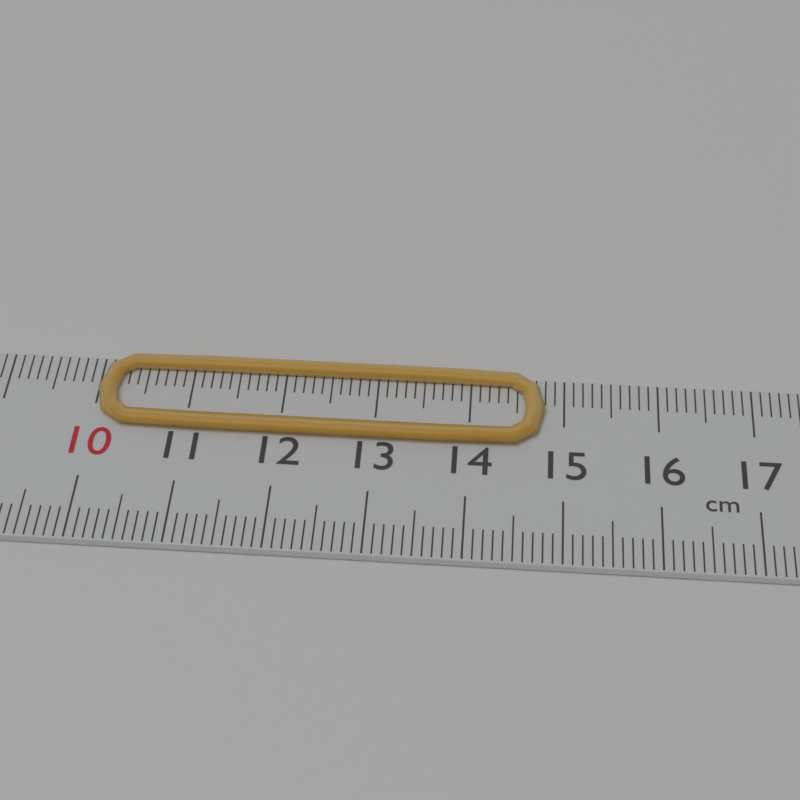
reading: 14.8 cm
